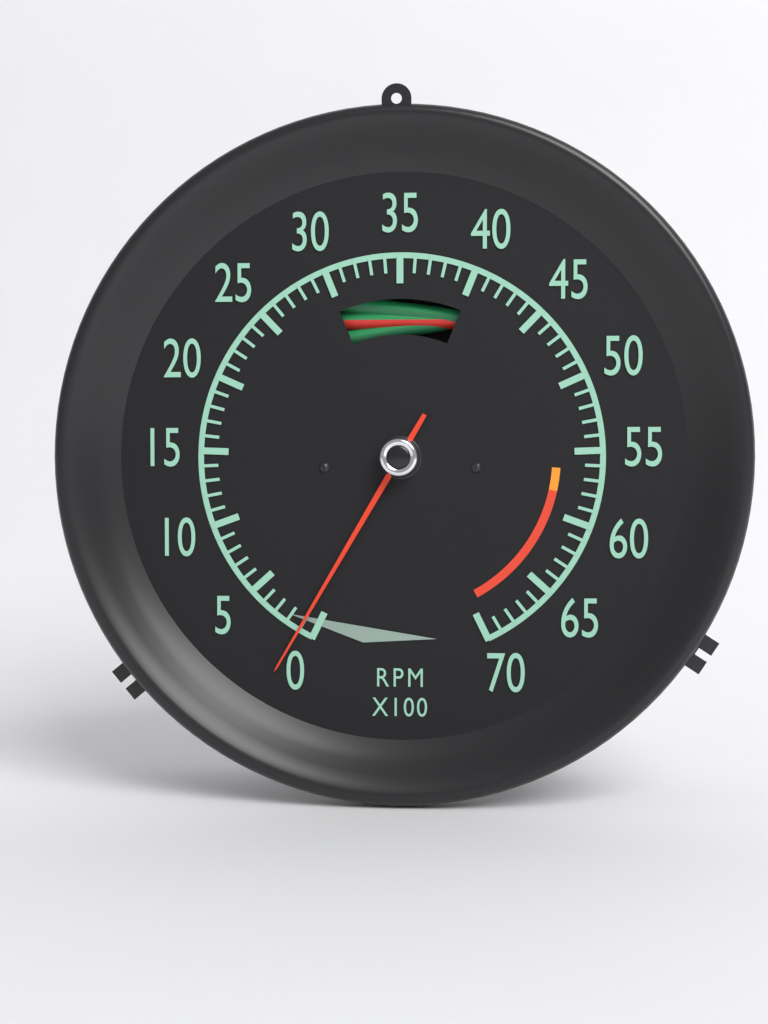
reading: 1 RPM x100
